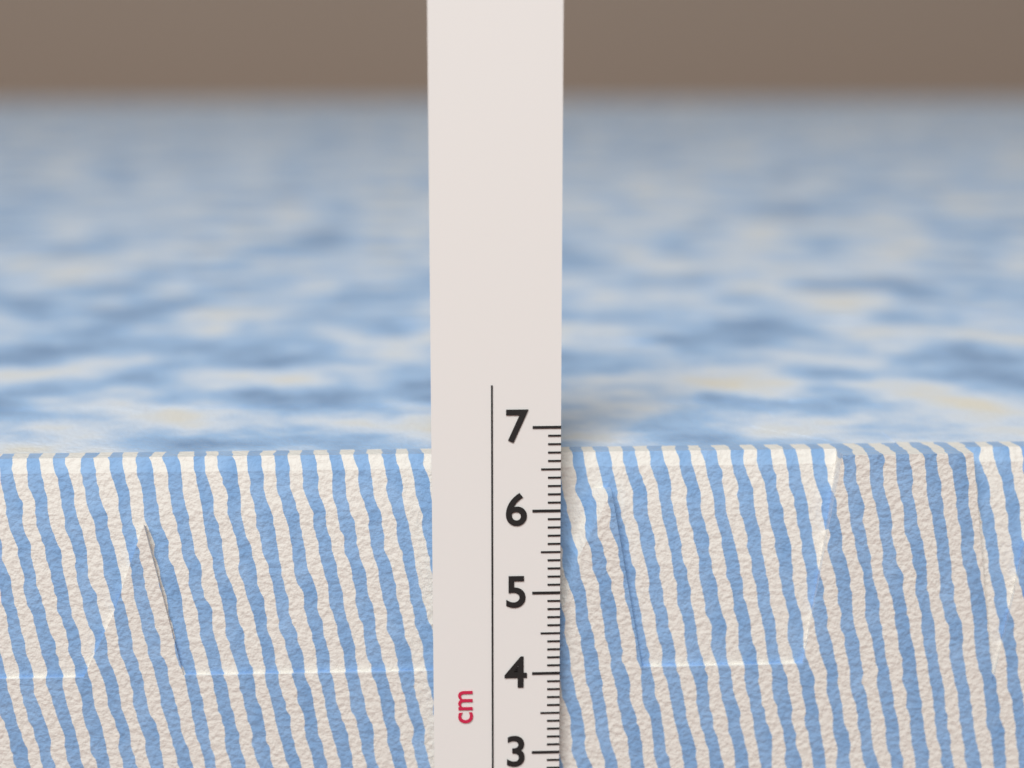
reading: 6.6 cm
